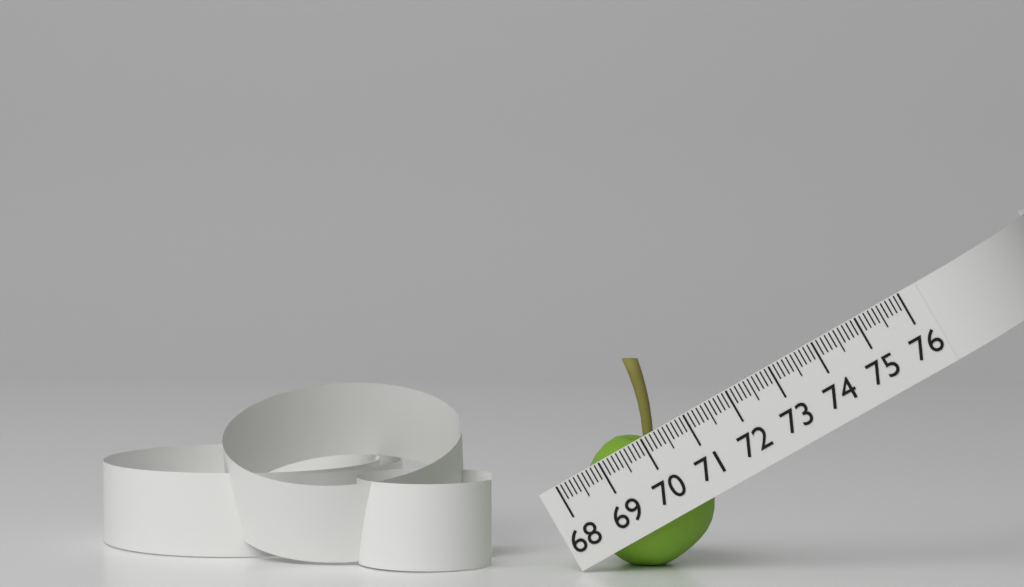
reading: 70.8 (no unit)
